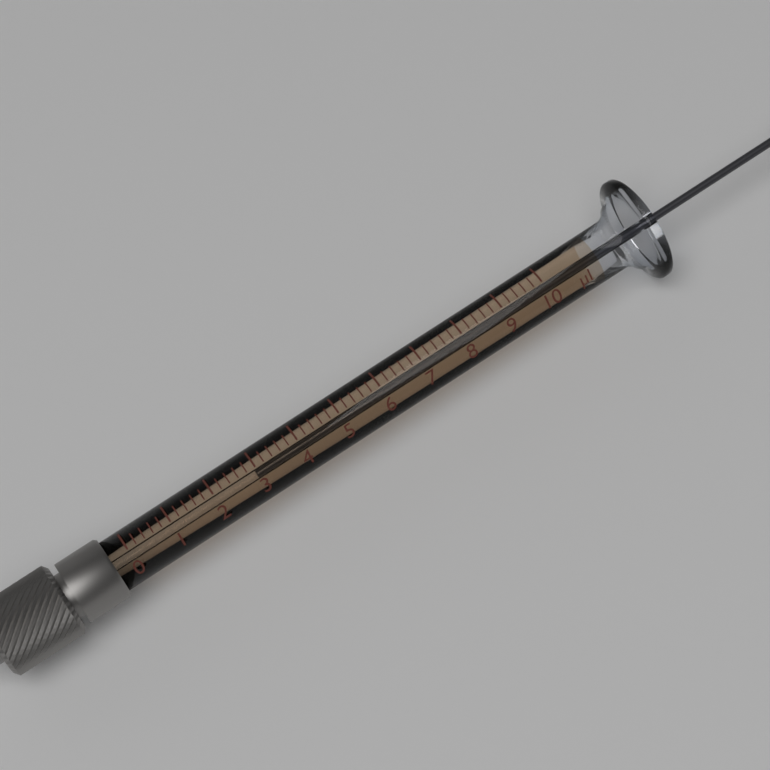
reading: 3.0 µl
